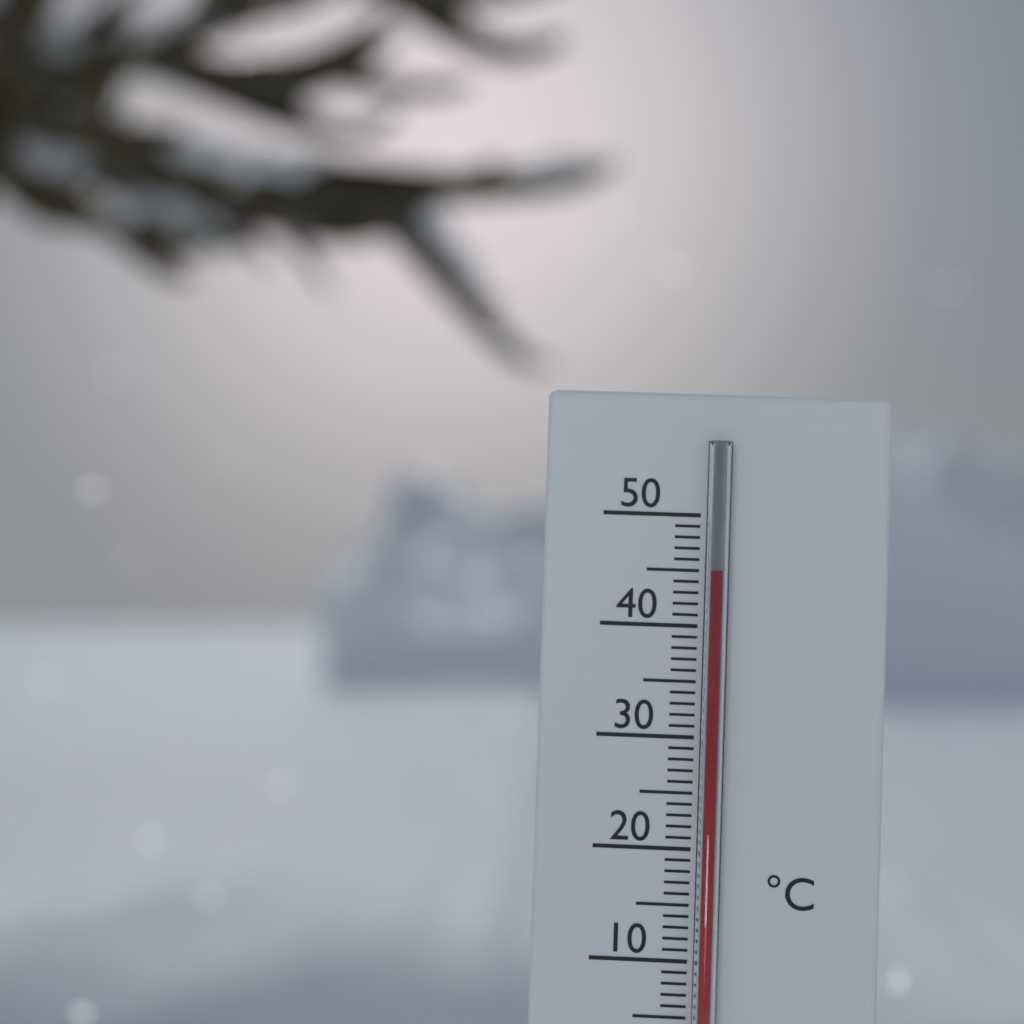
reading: 45 °C
